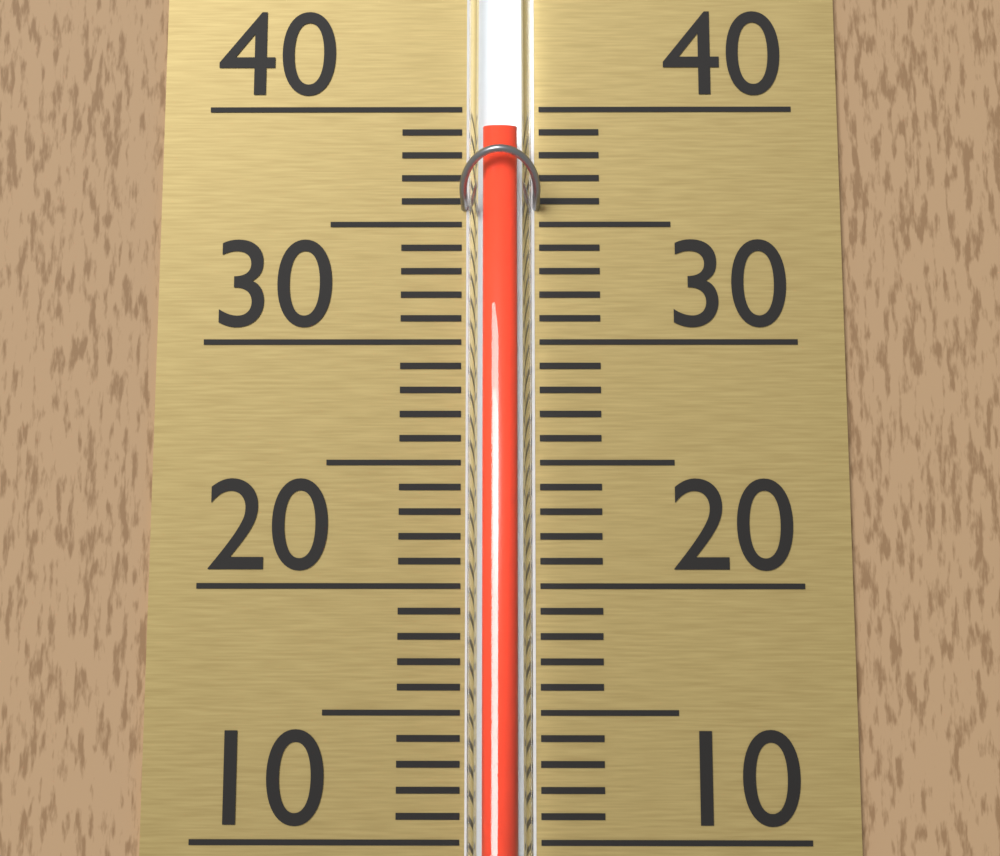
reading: 39 (no unit)
